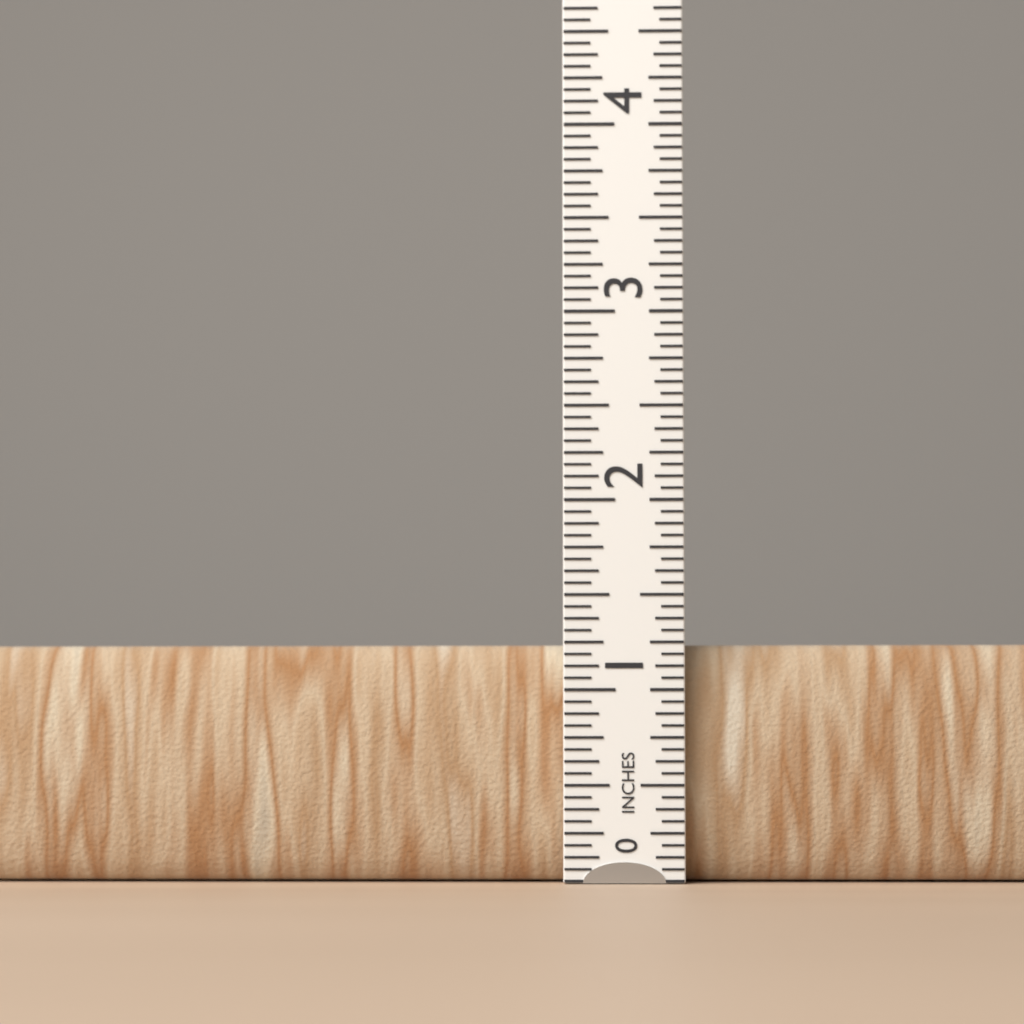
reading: 1.2500 in
